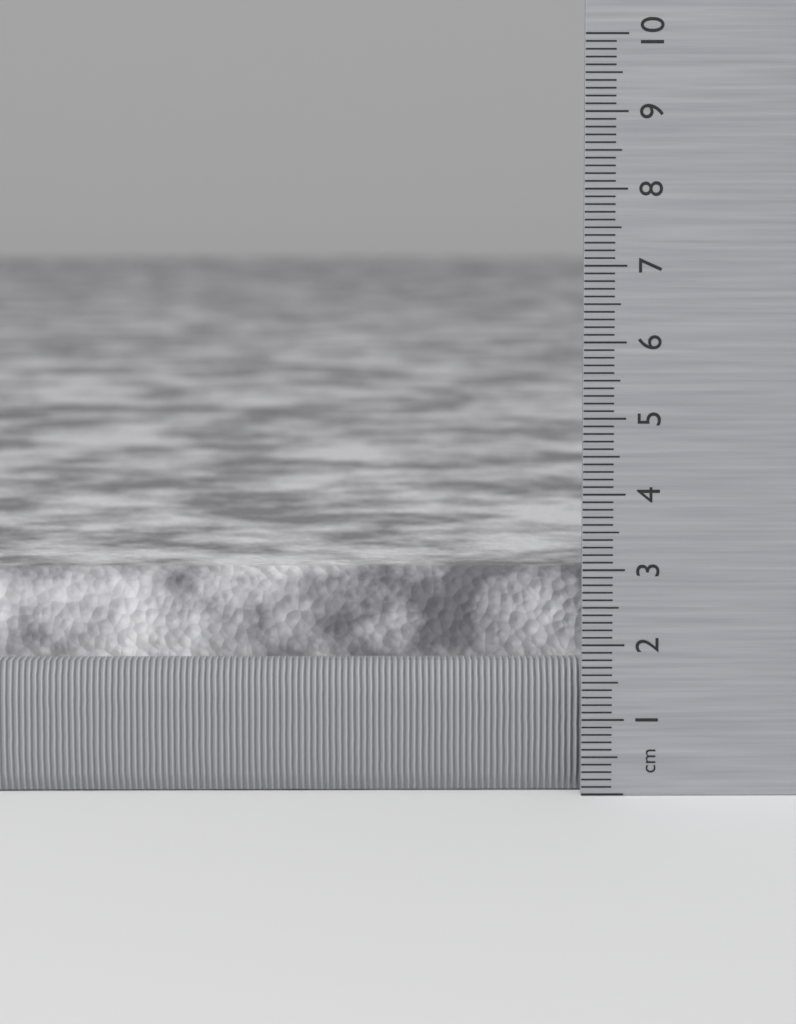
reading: 2.9 cm
